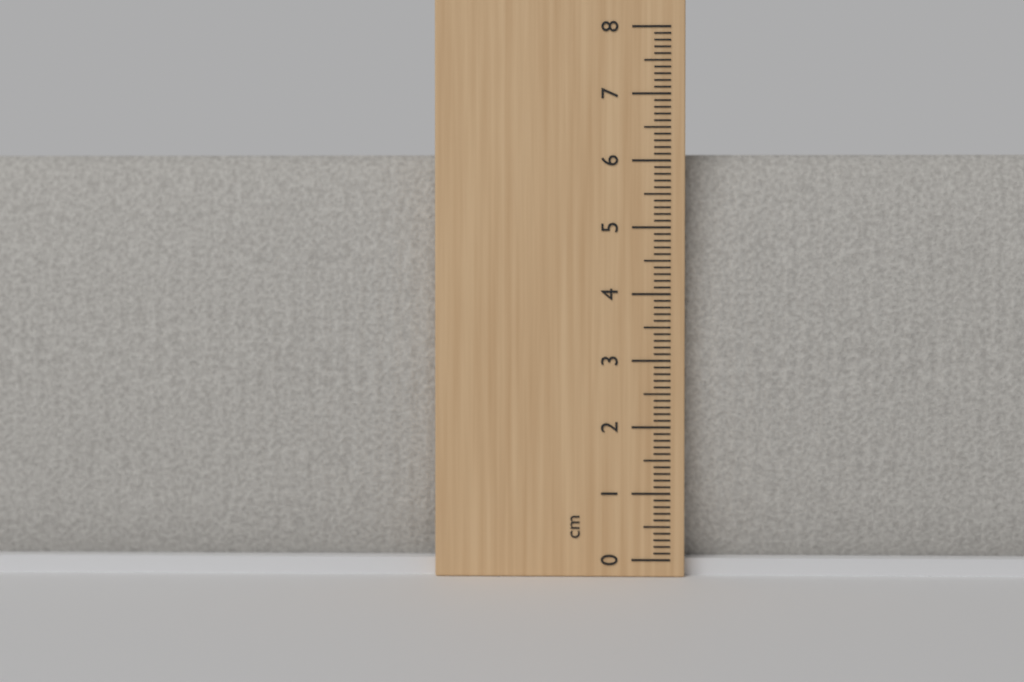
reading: 6.1 cm
